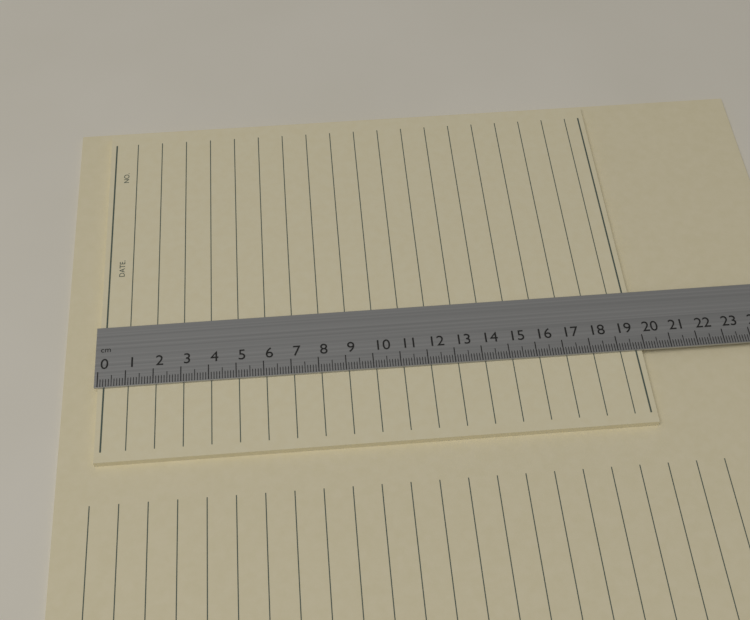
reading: 19.9 cm
